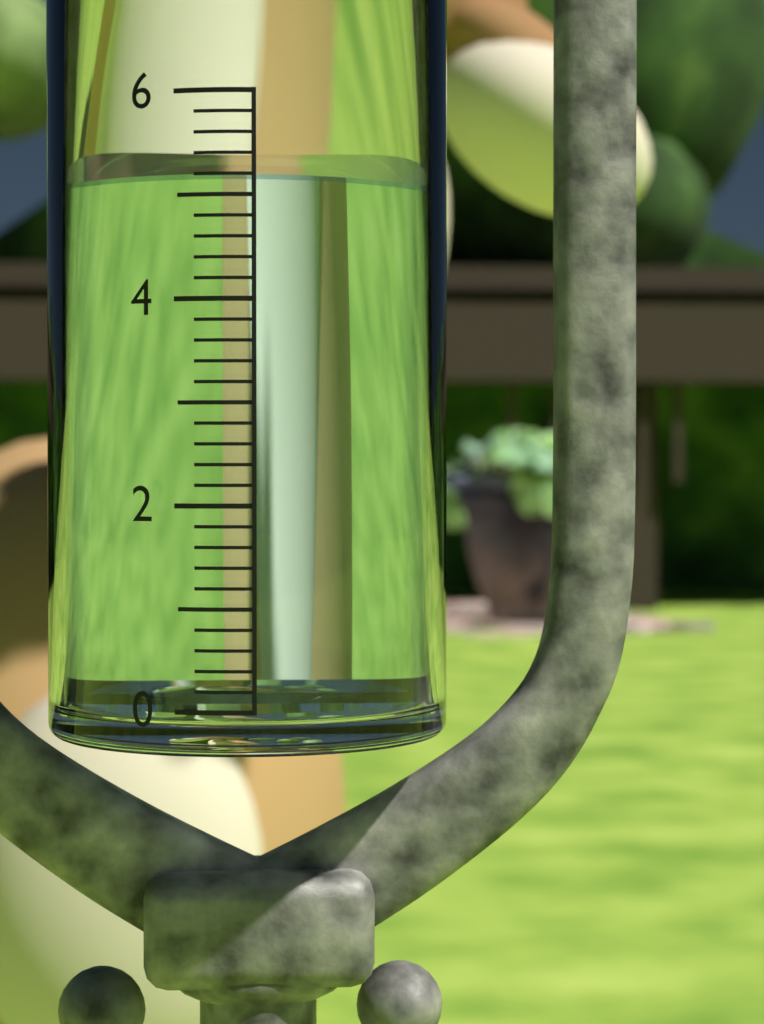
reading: 5.2 (no unit)
